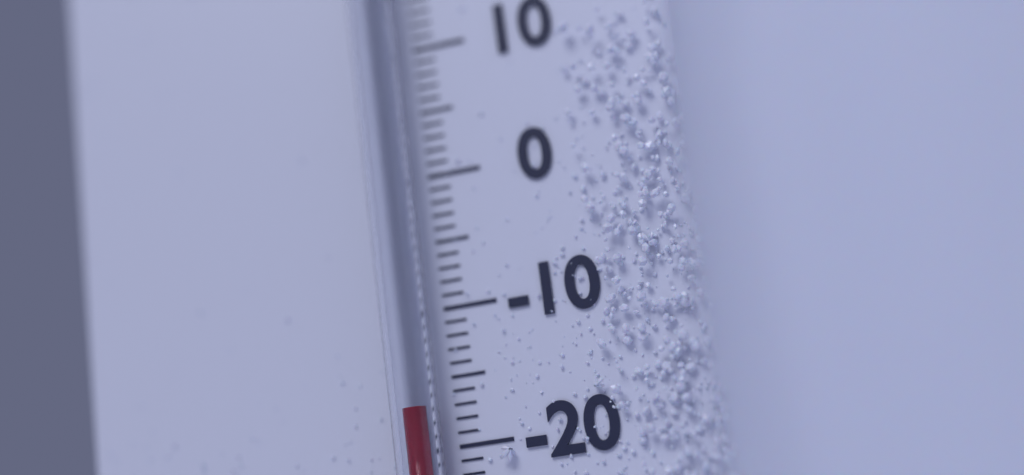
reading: -17 °C
